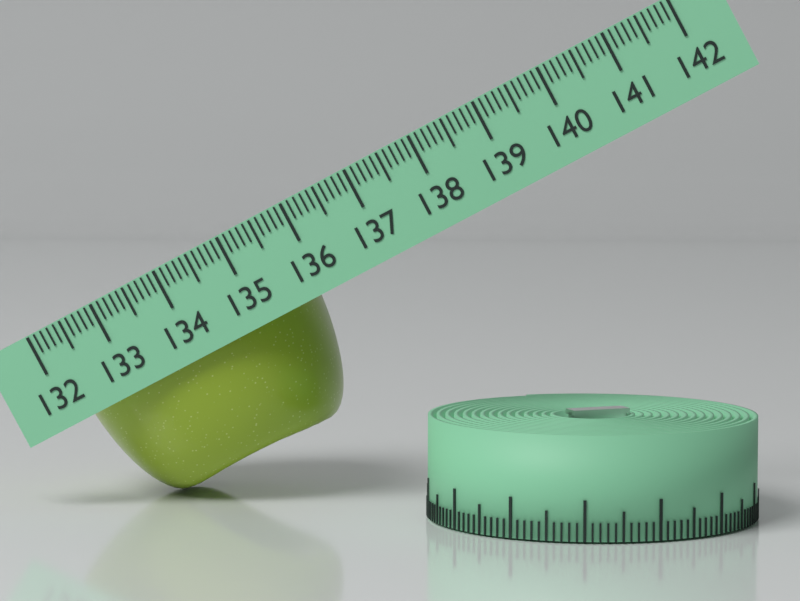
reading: 135.7 (no unit)
